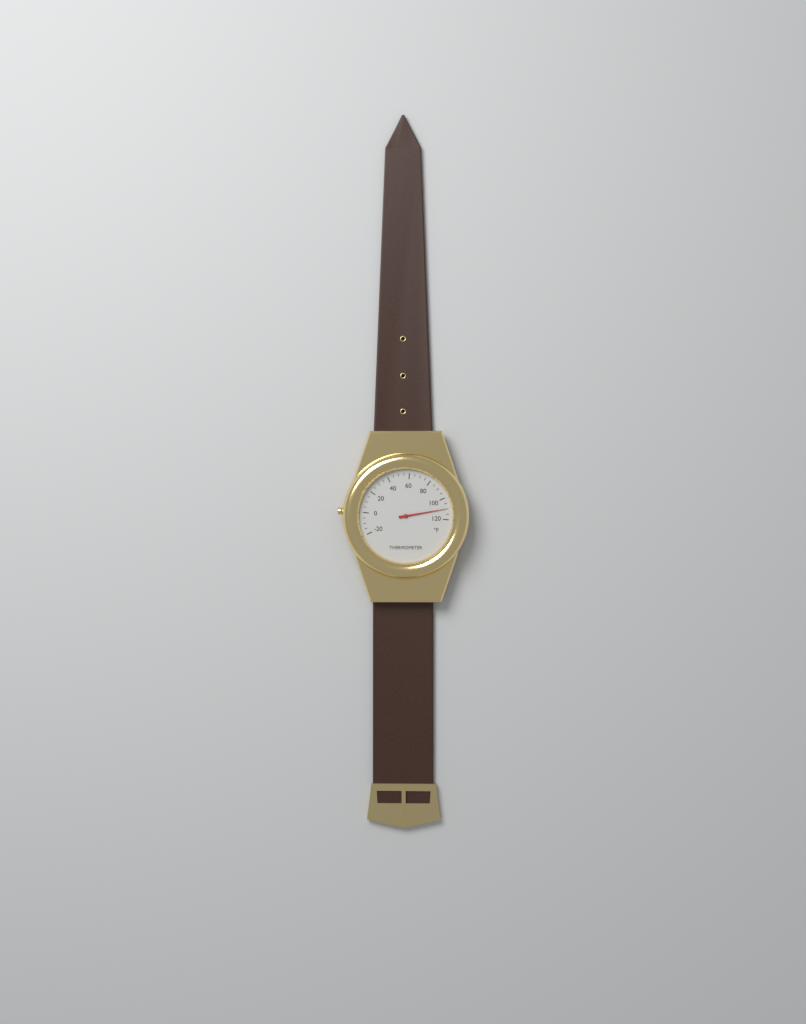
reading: 110 °F
